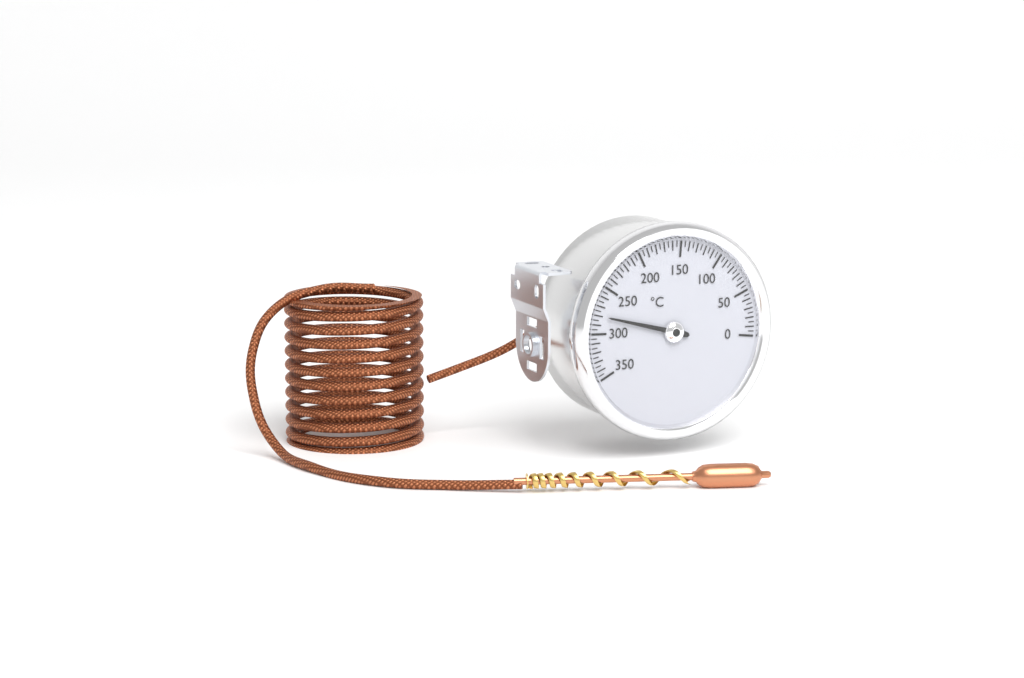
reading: 280 °C
